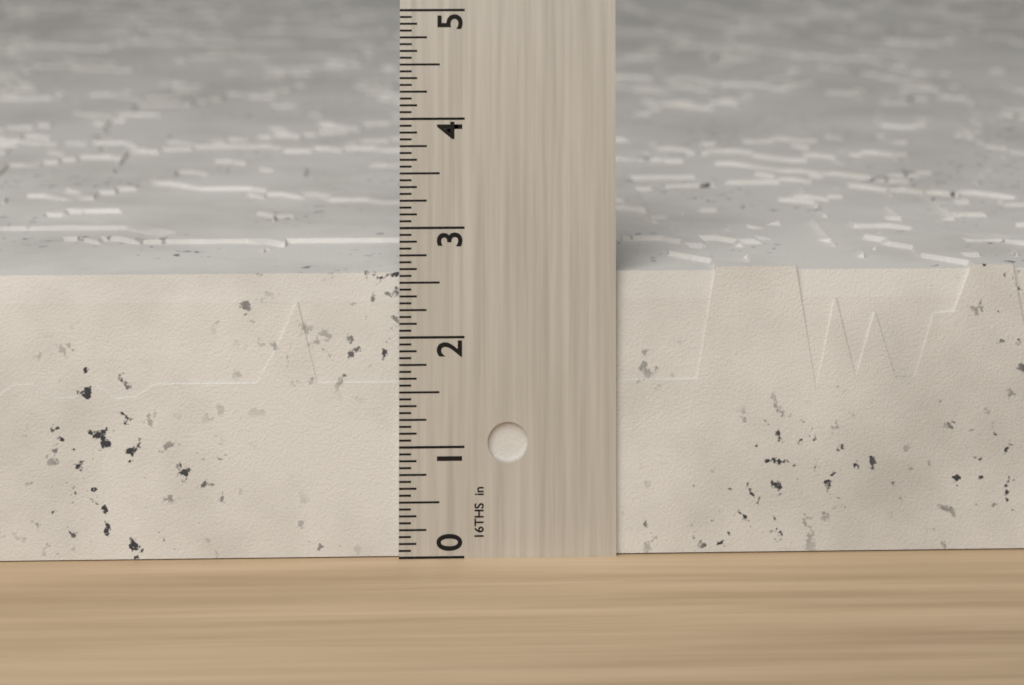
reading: 2.6250 in
